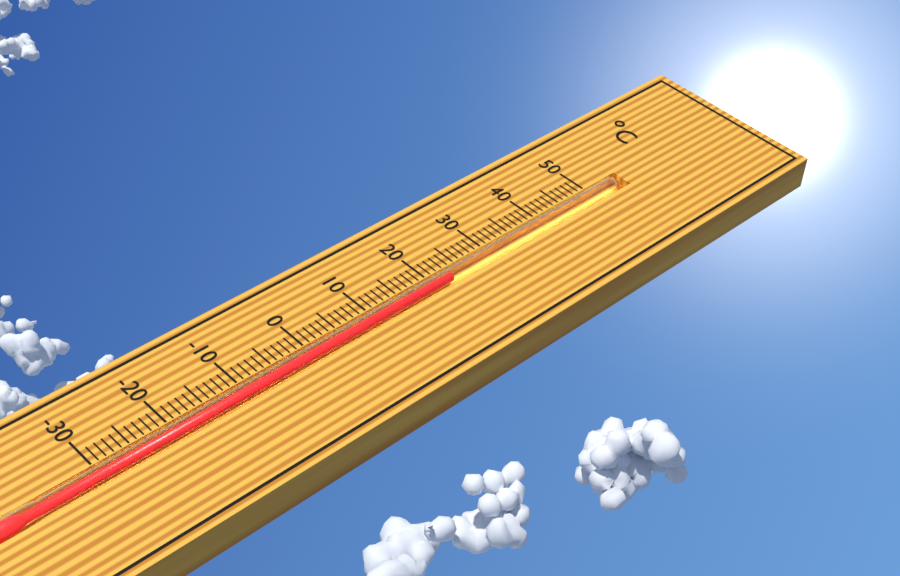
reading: 23 °C
